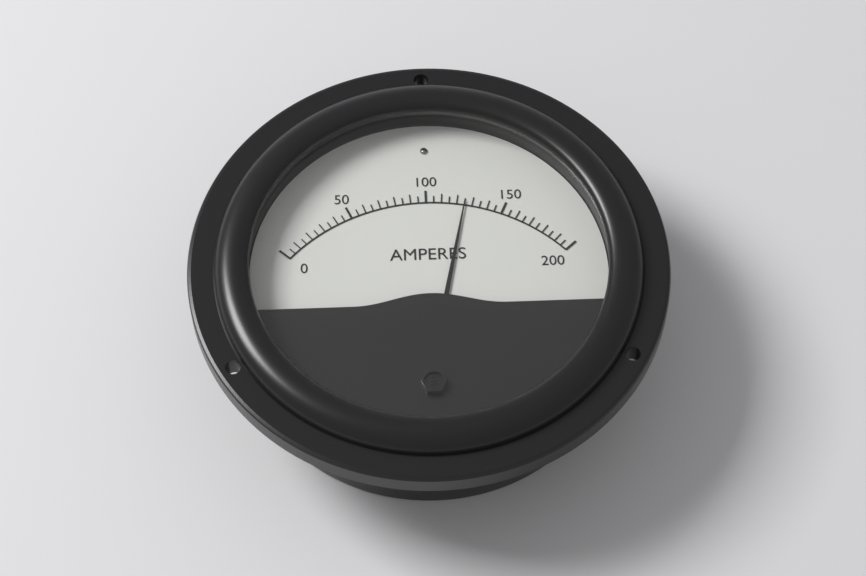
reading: 125 A
